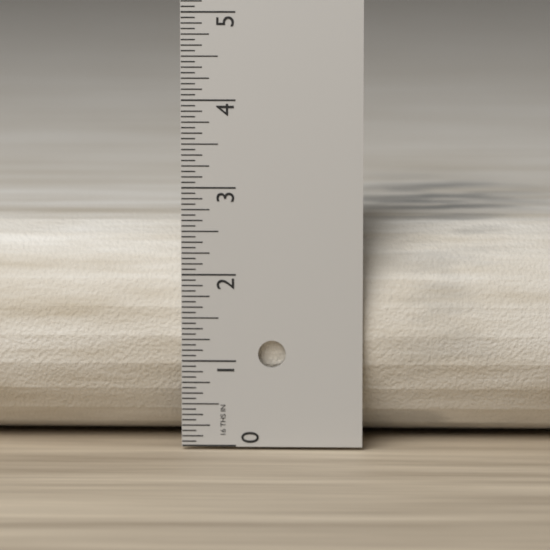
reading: 2.5625 in
